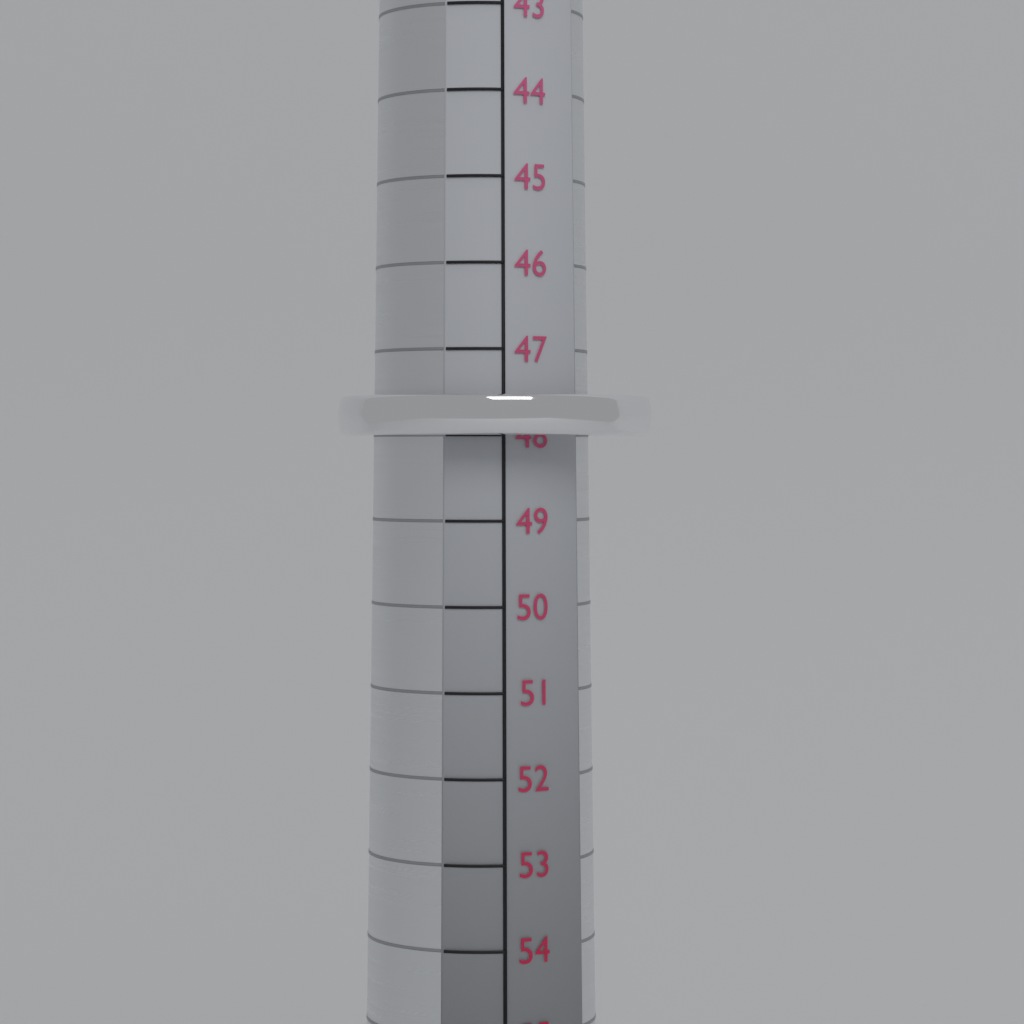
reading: 48 mm
